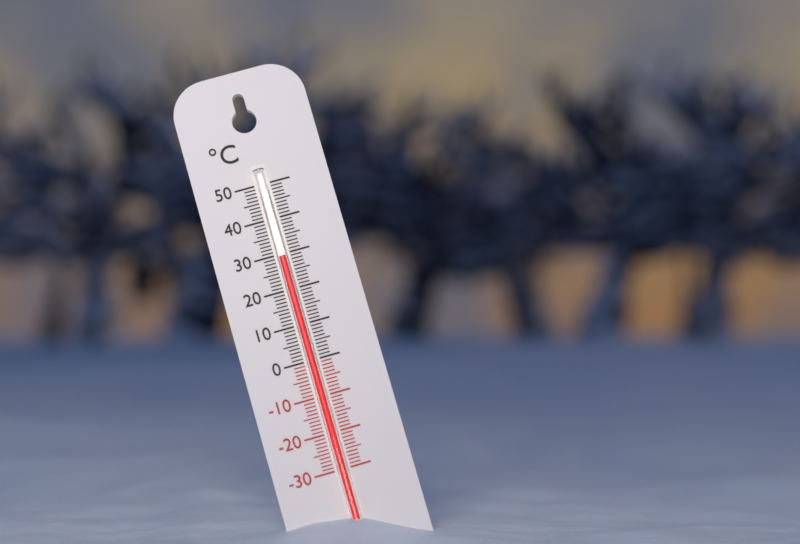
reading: 29 °C
